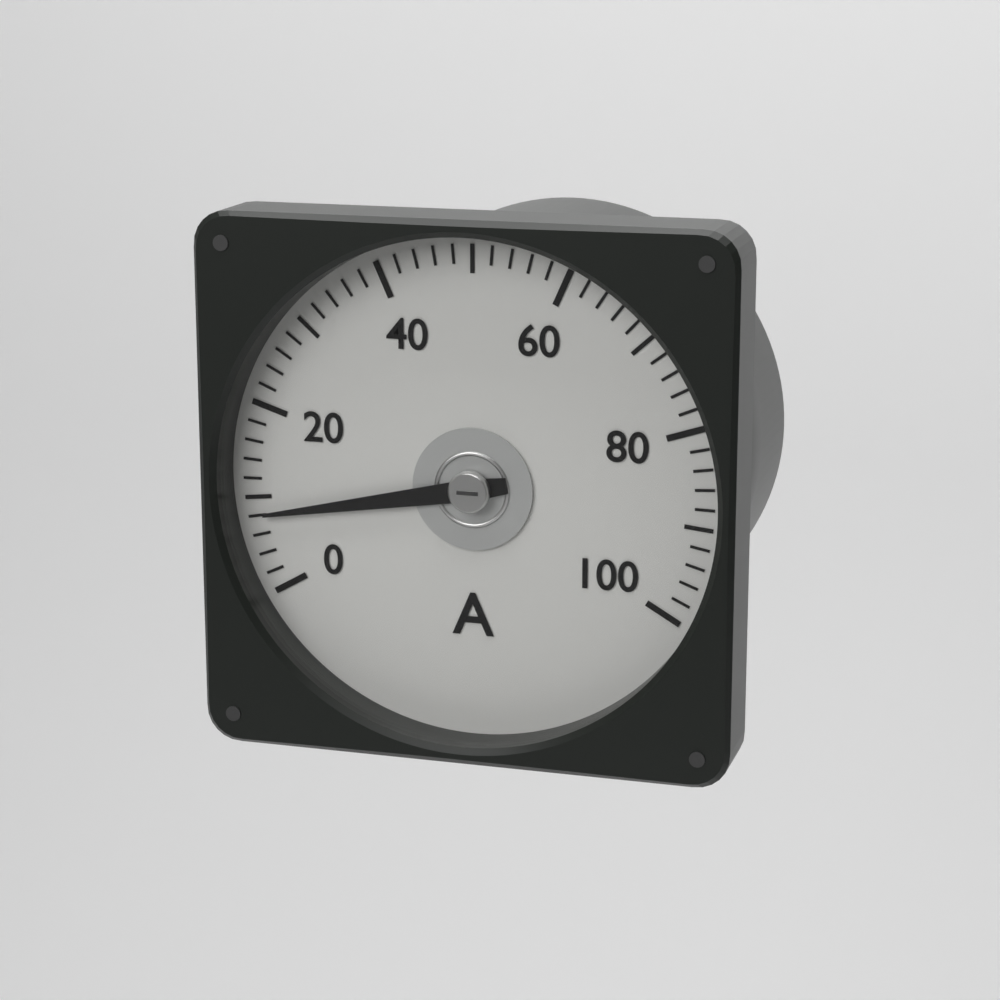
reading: 8 A
